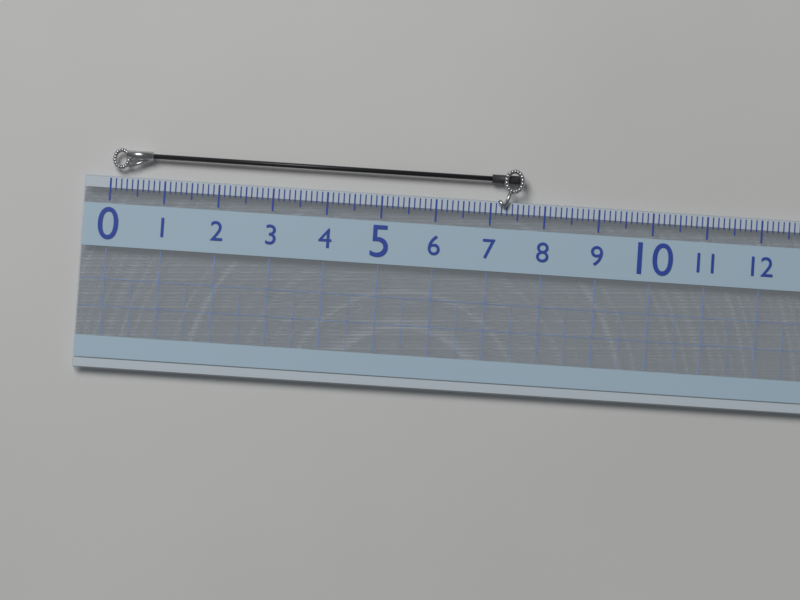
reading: 7.6 (no unit)
